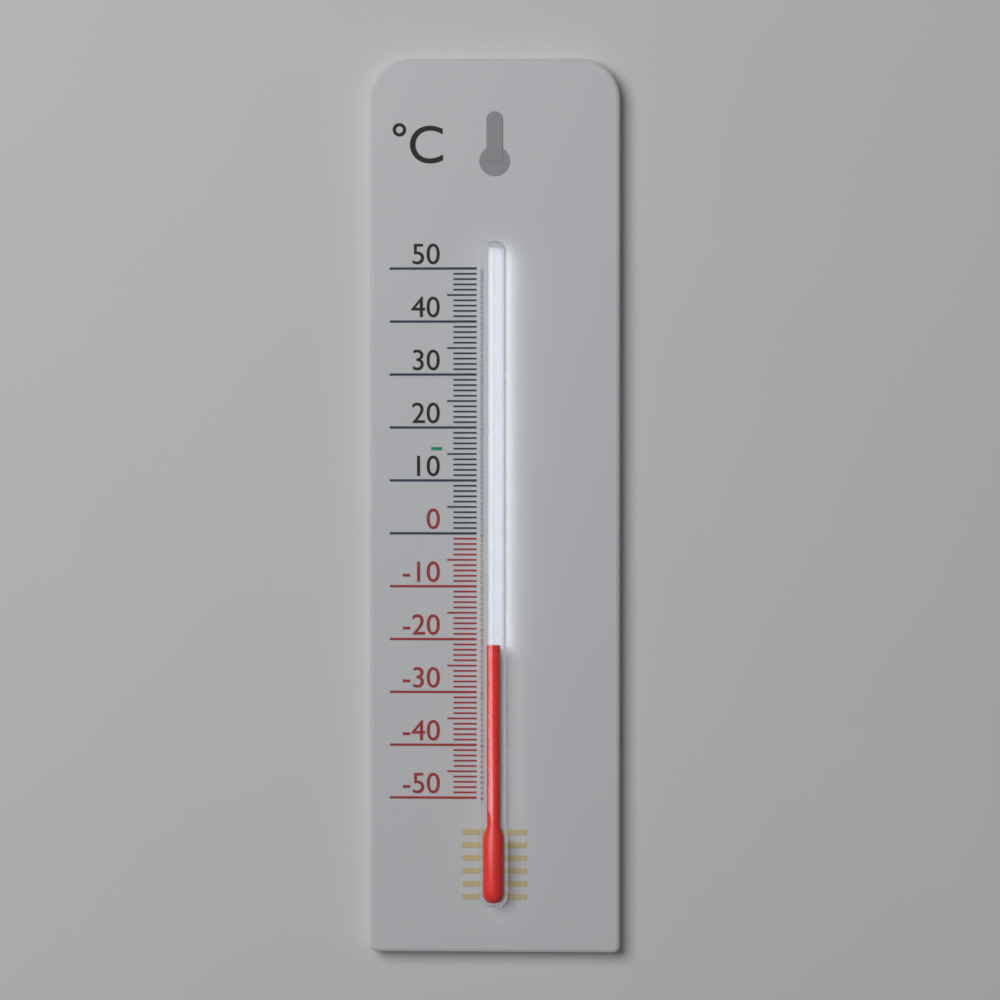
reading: -21 °C
